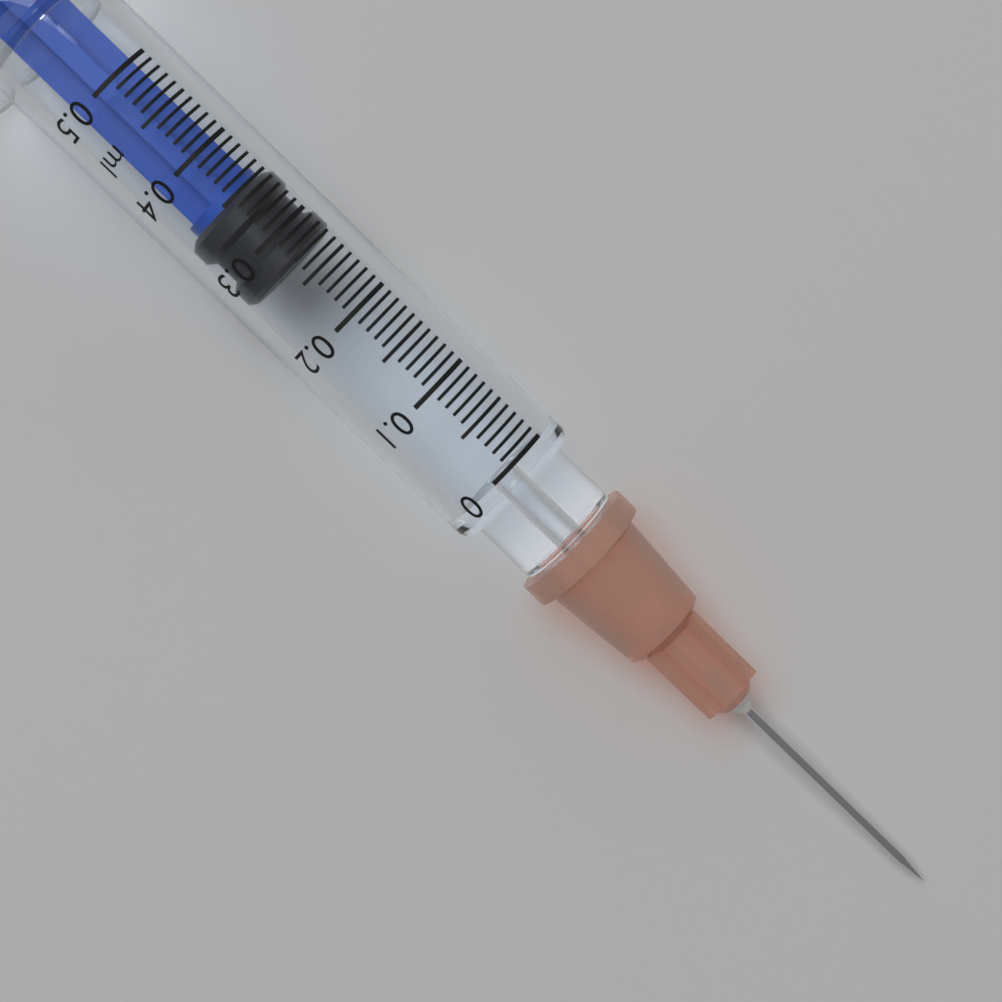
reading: 0.27 ml
